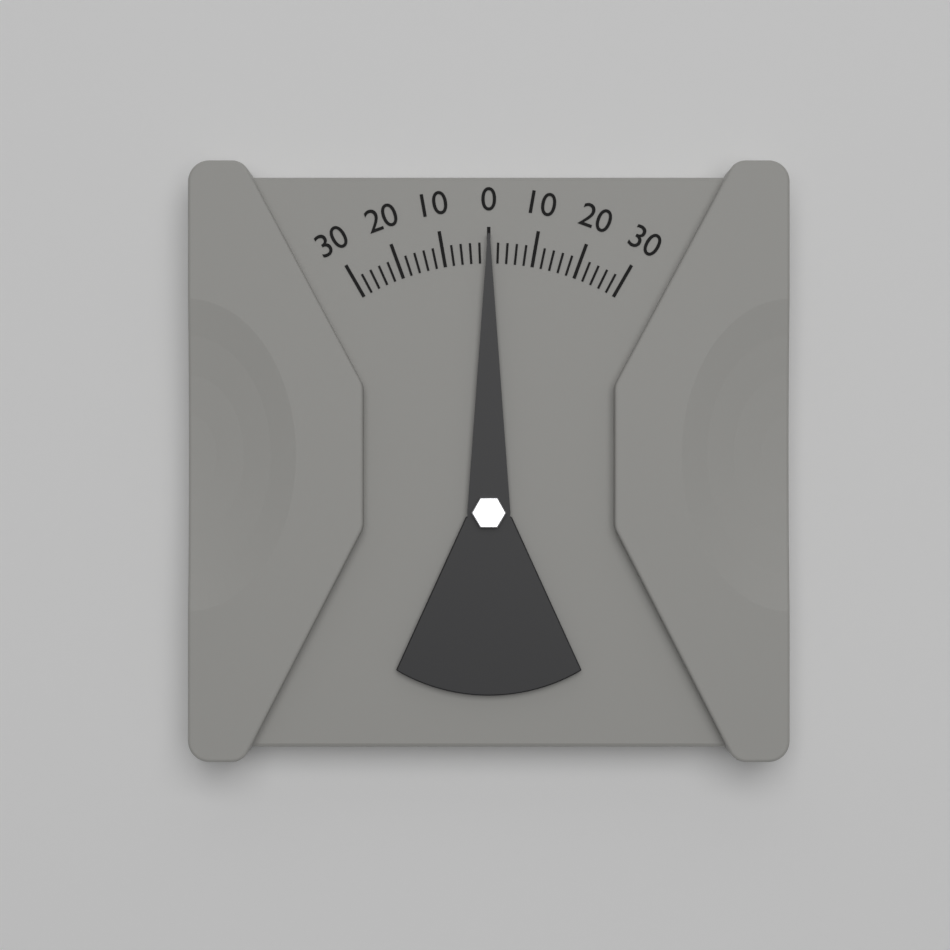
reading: 0 (no unit)
